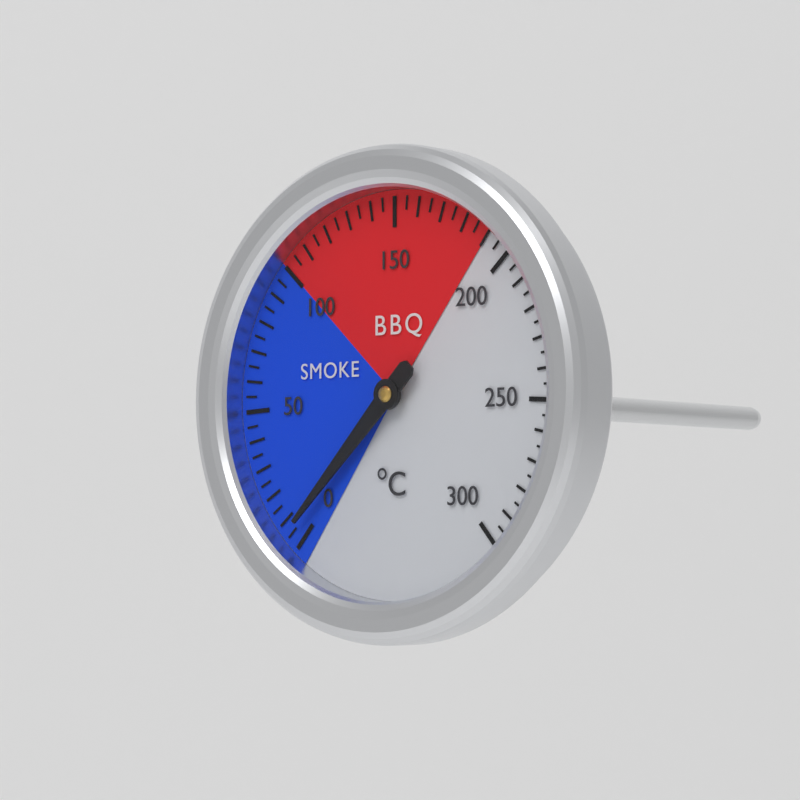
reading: 5 °C
